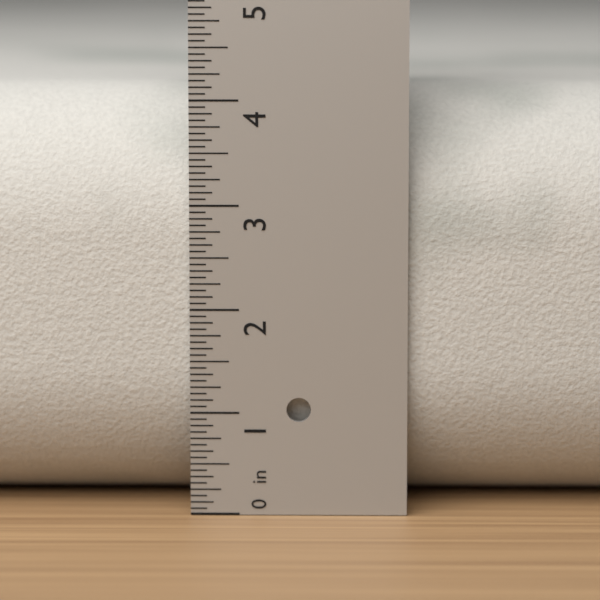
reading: 4.1250 in
